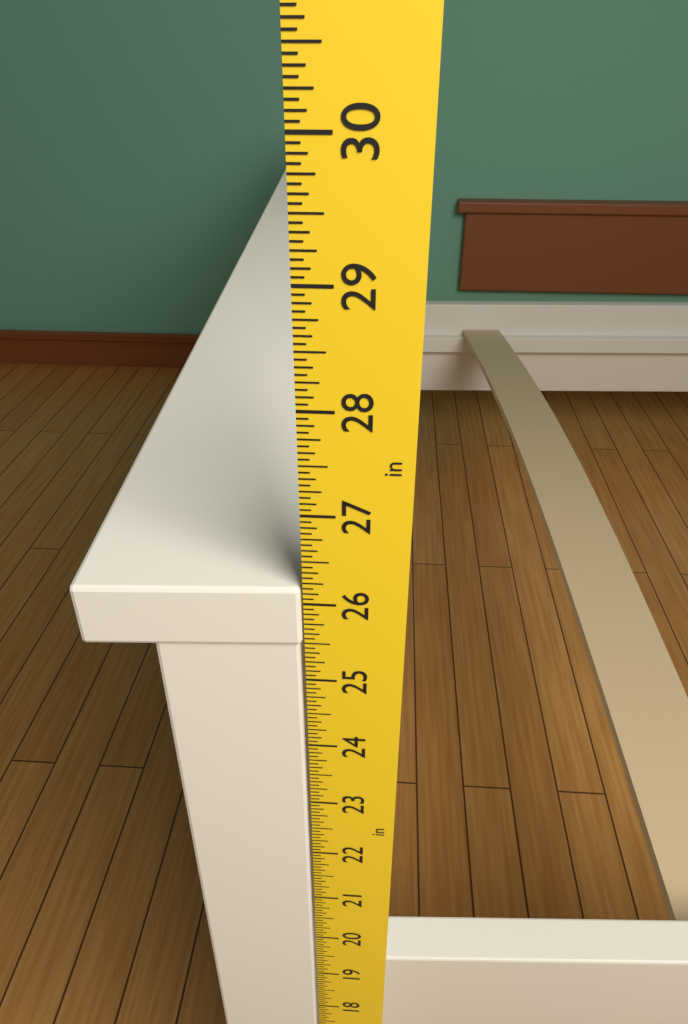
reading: 26.1875 in
